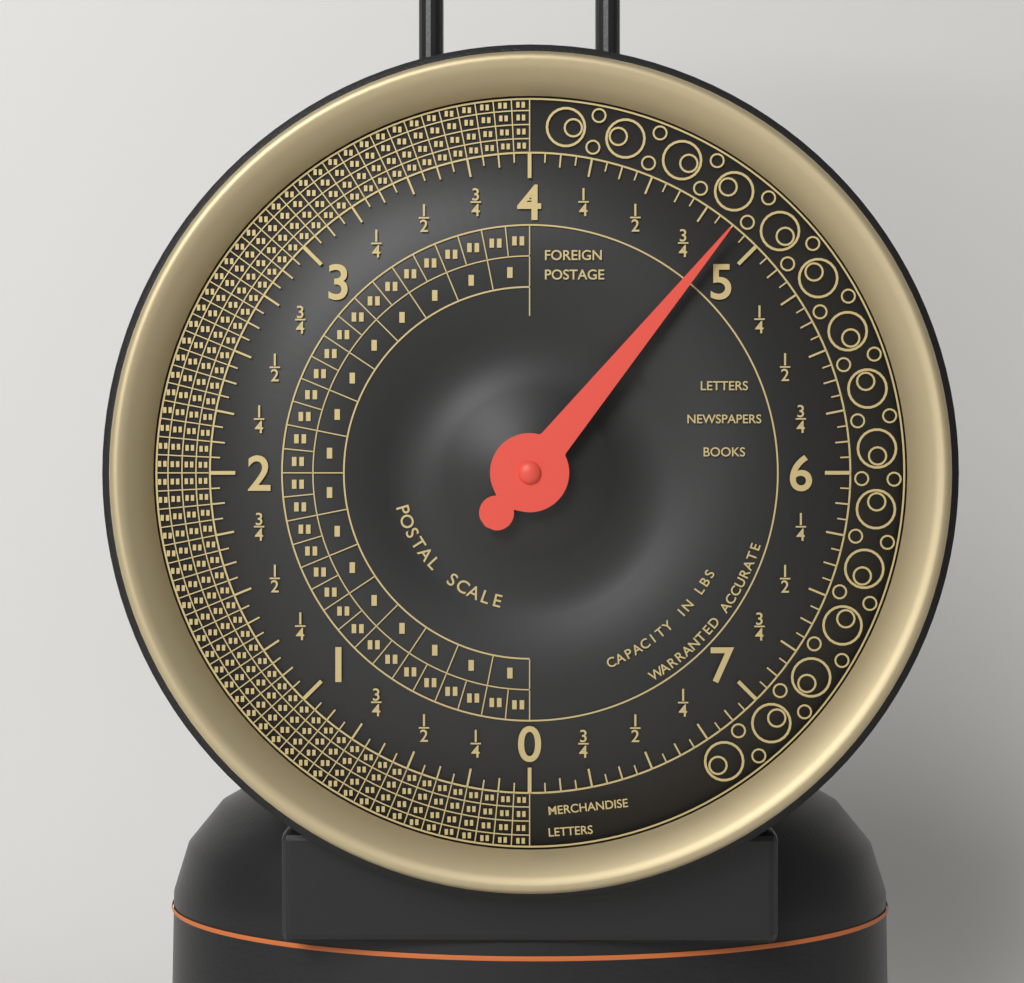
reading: 4.8750 lbs
